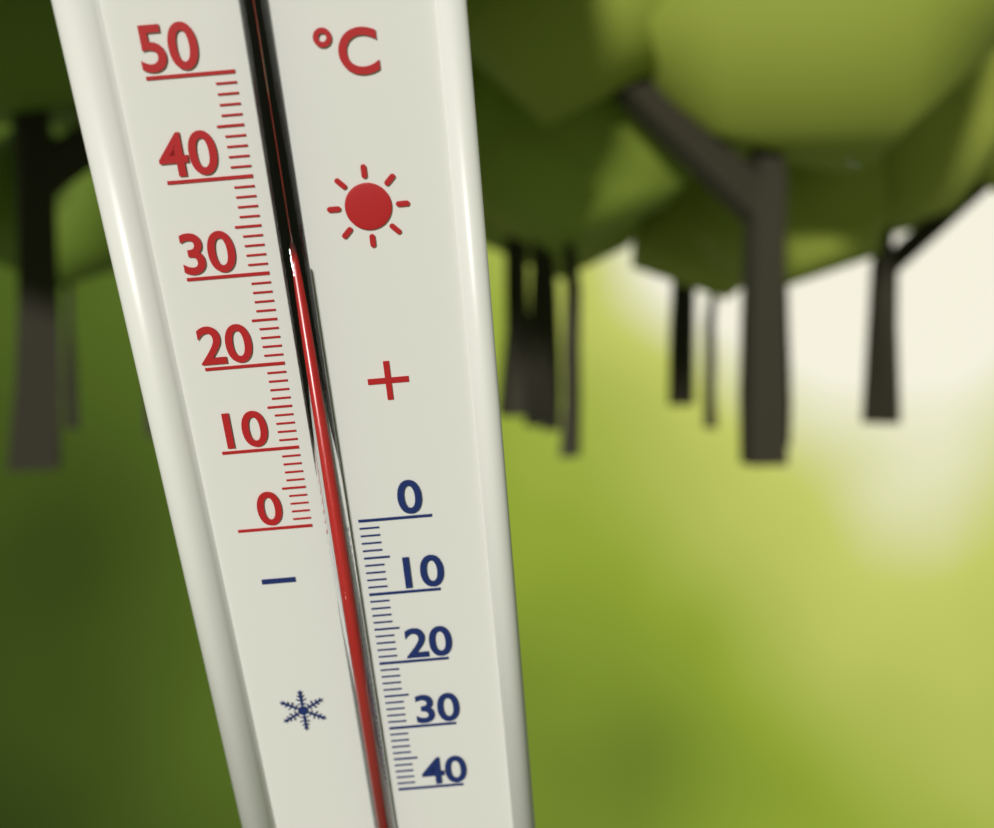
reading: 31 °C
